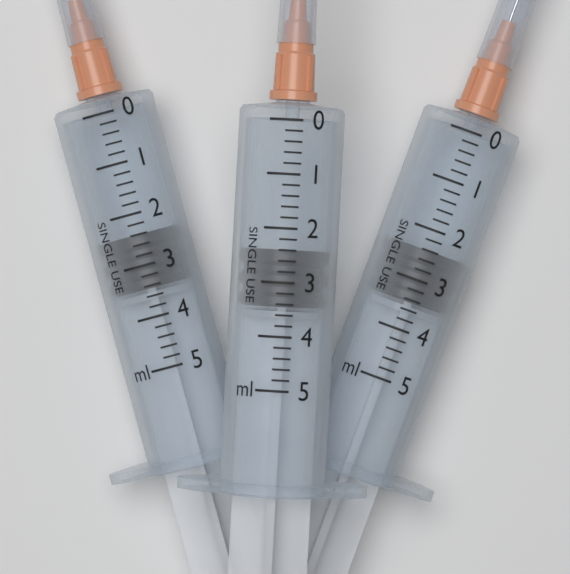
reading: 2.4 ml
